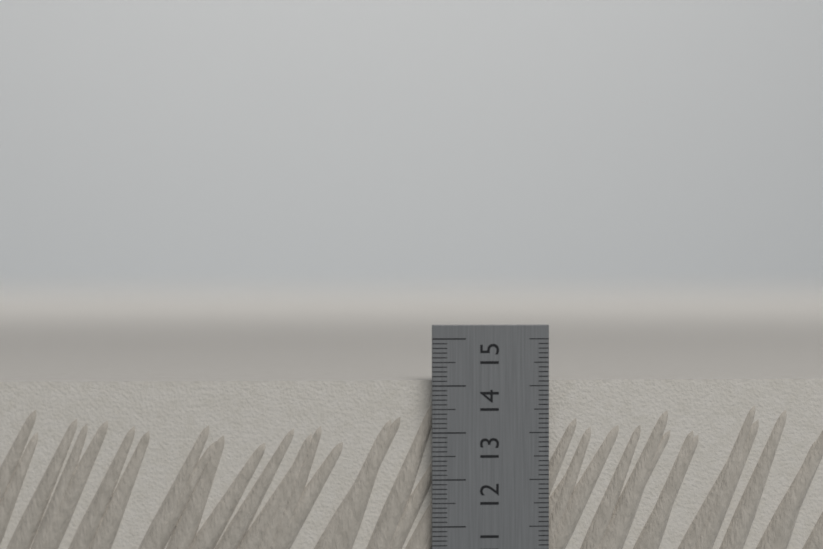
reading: 14.1 cm
